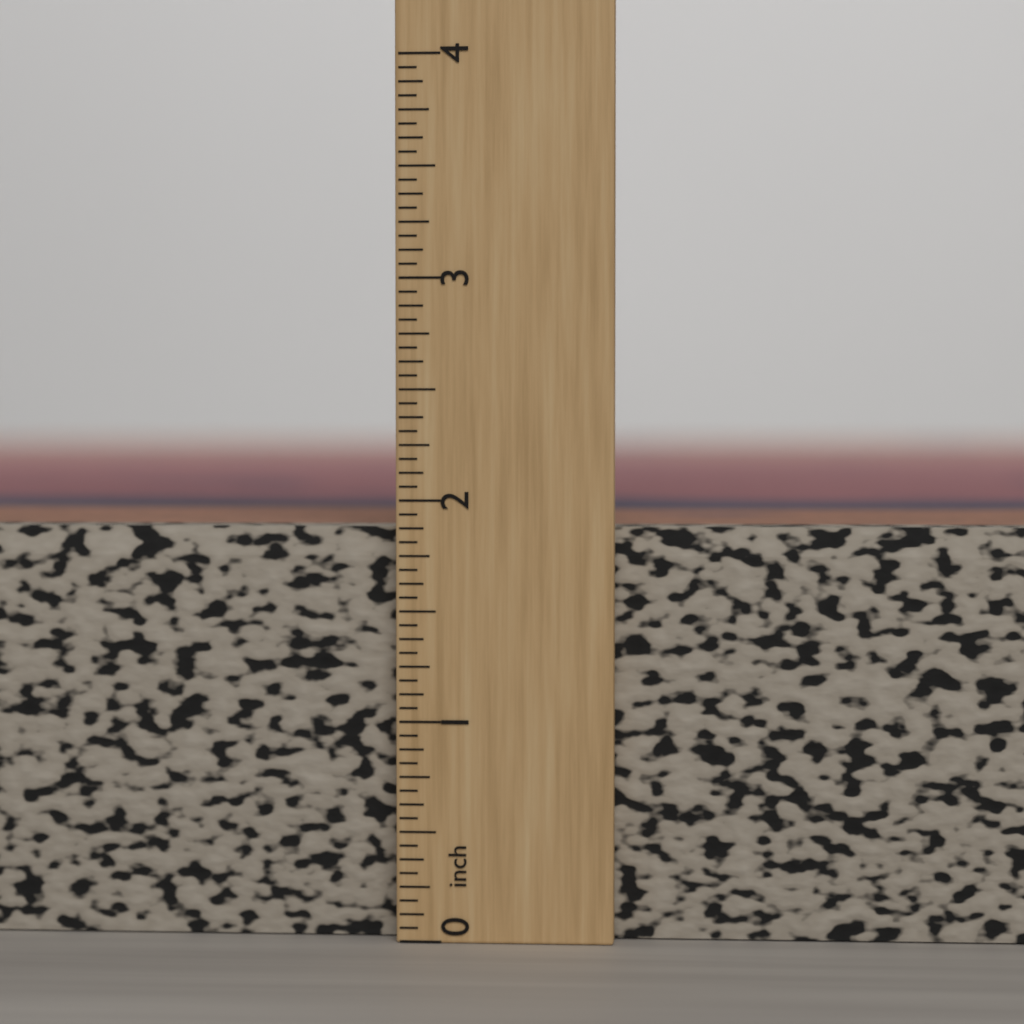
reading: 1.8750 inch
